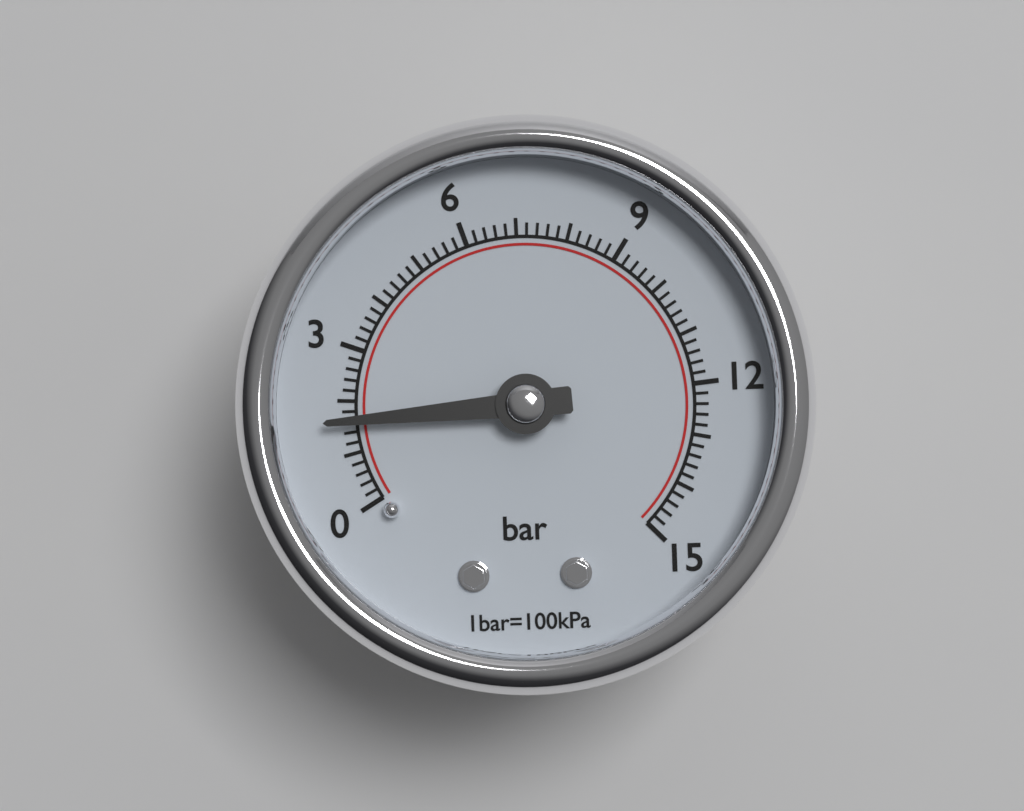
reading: 1.6 bar
